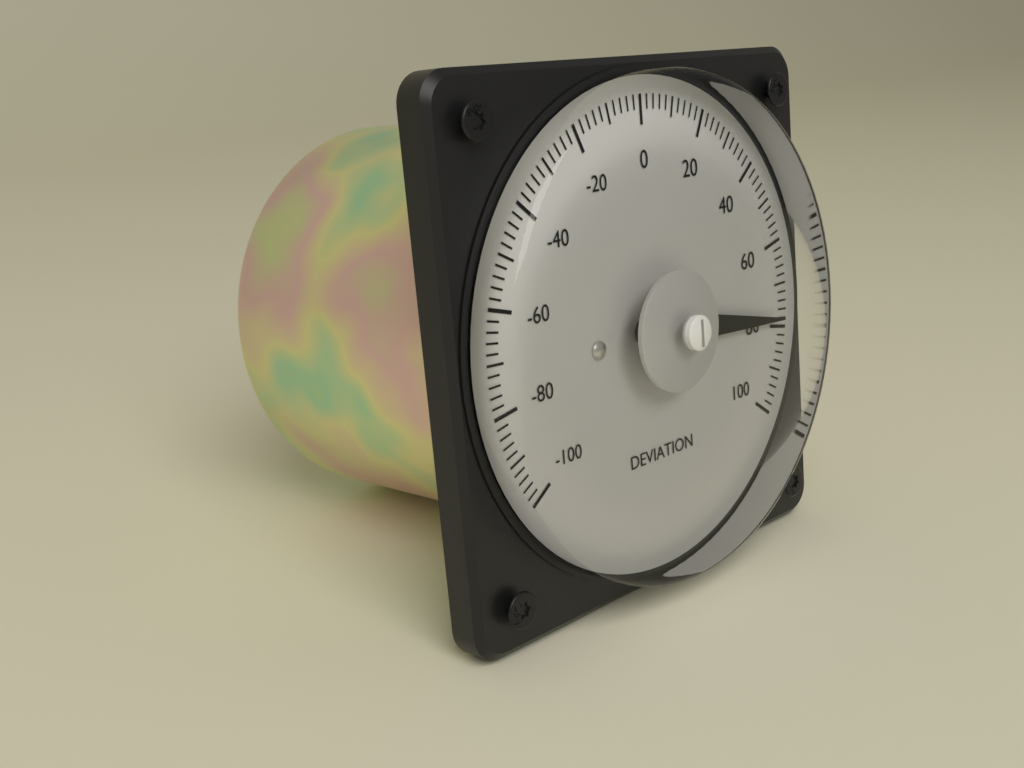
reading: 78 (no unit)
